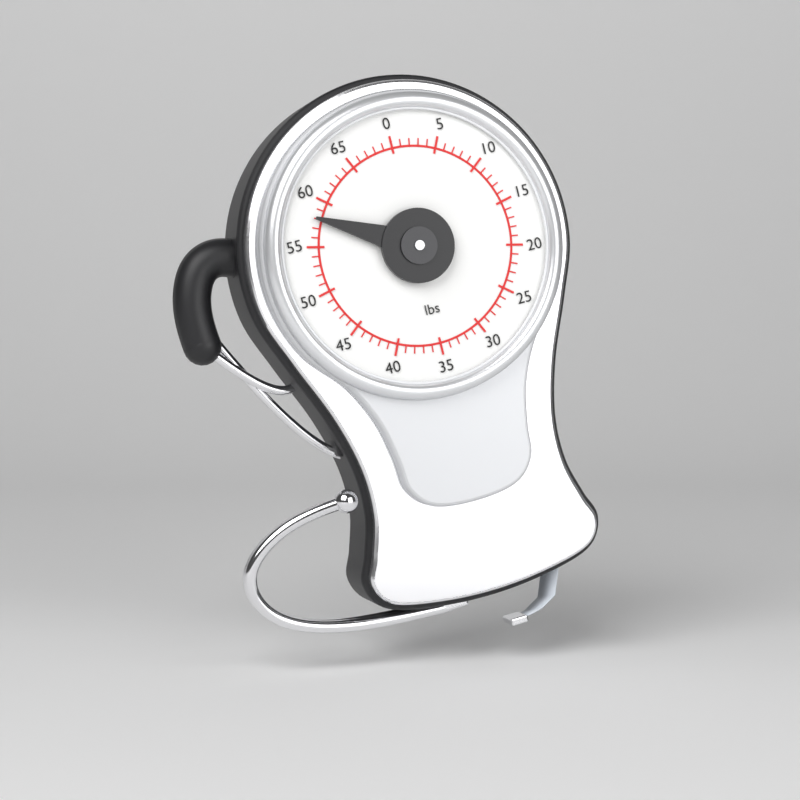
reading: 58 lbs
